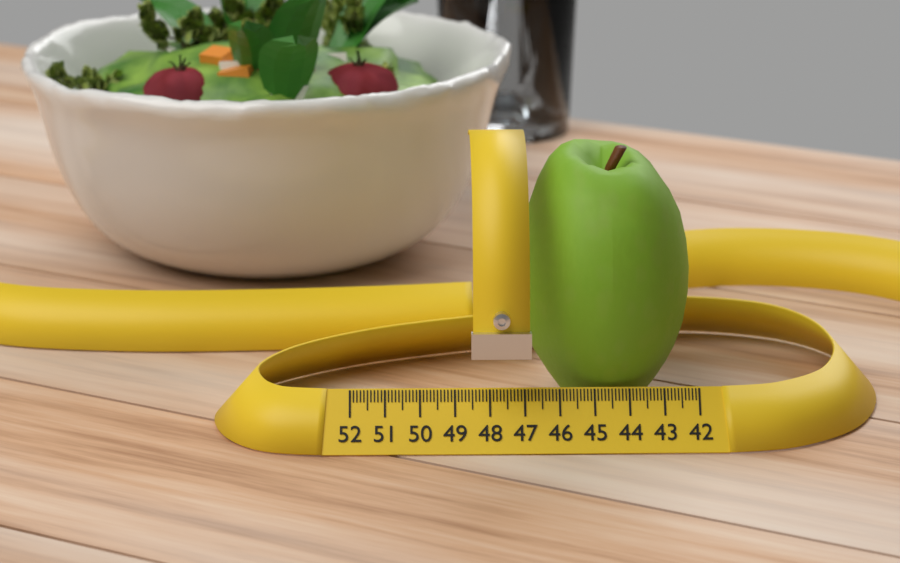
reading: 47.1 (no unit)
